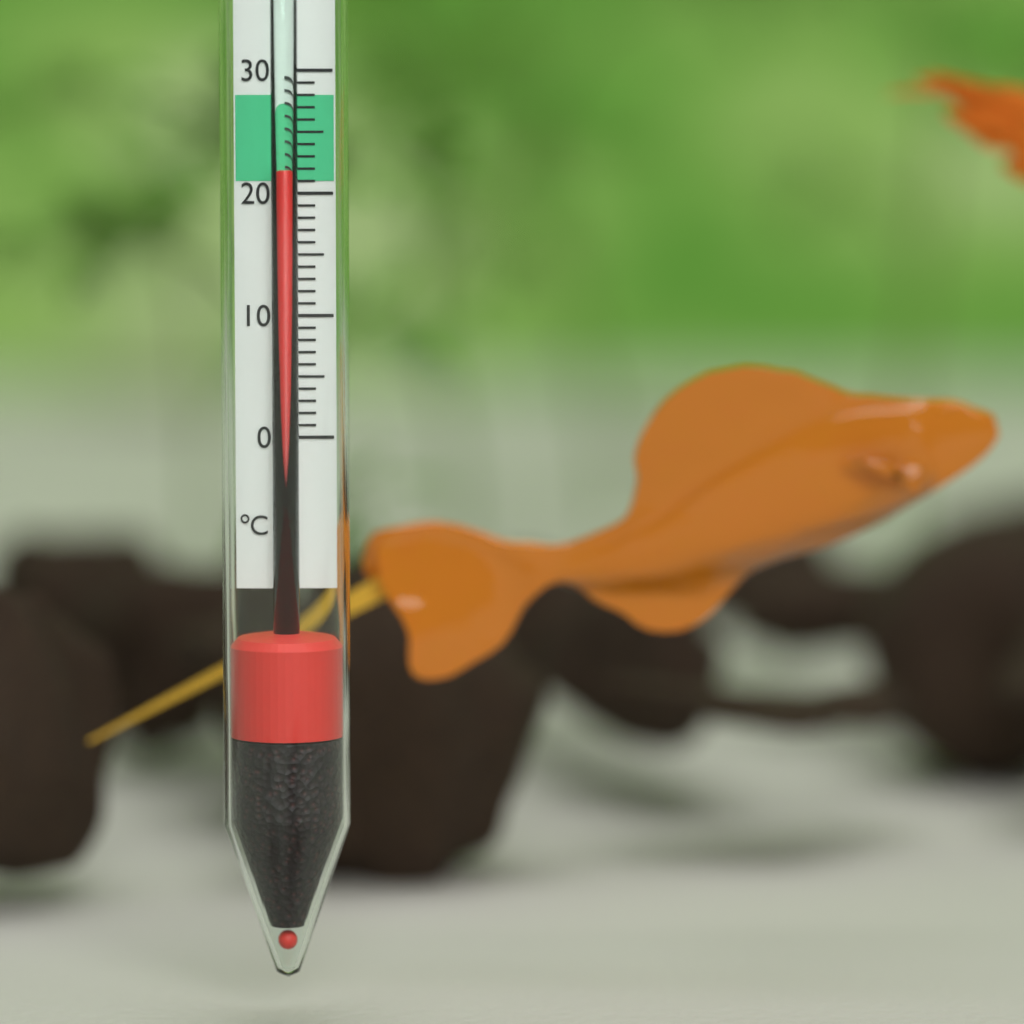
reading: 22 °C
